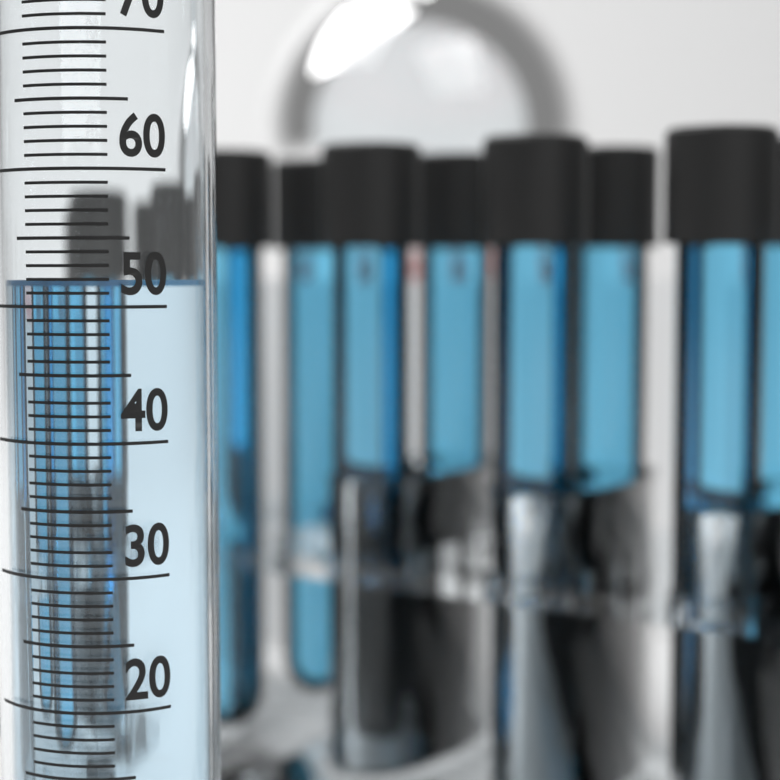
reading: 52 ml
